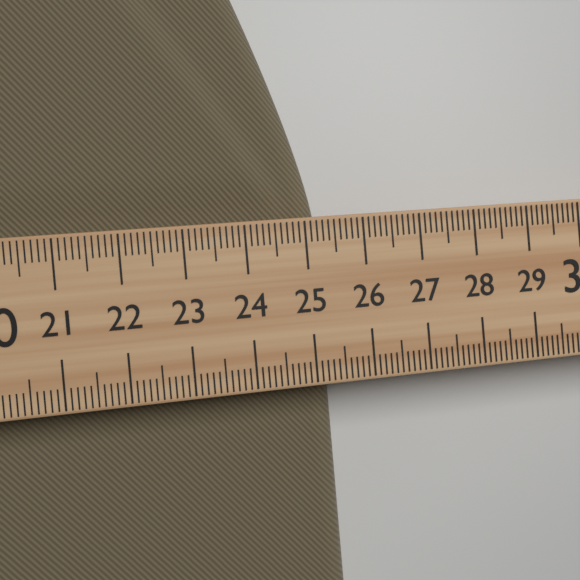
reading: 25.4 (no unit)
